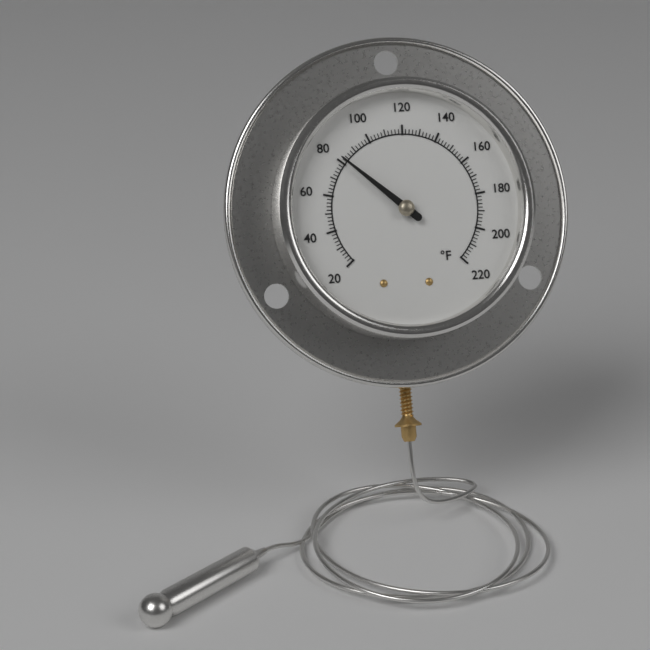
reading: 82 °F
